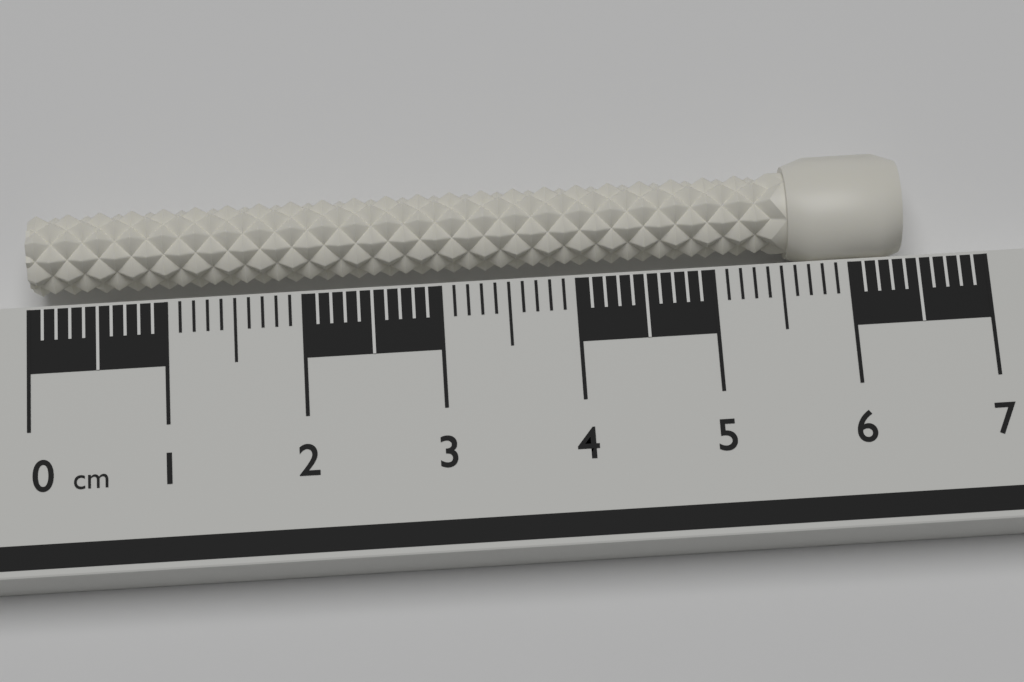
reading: 6.4 cm
